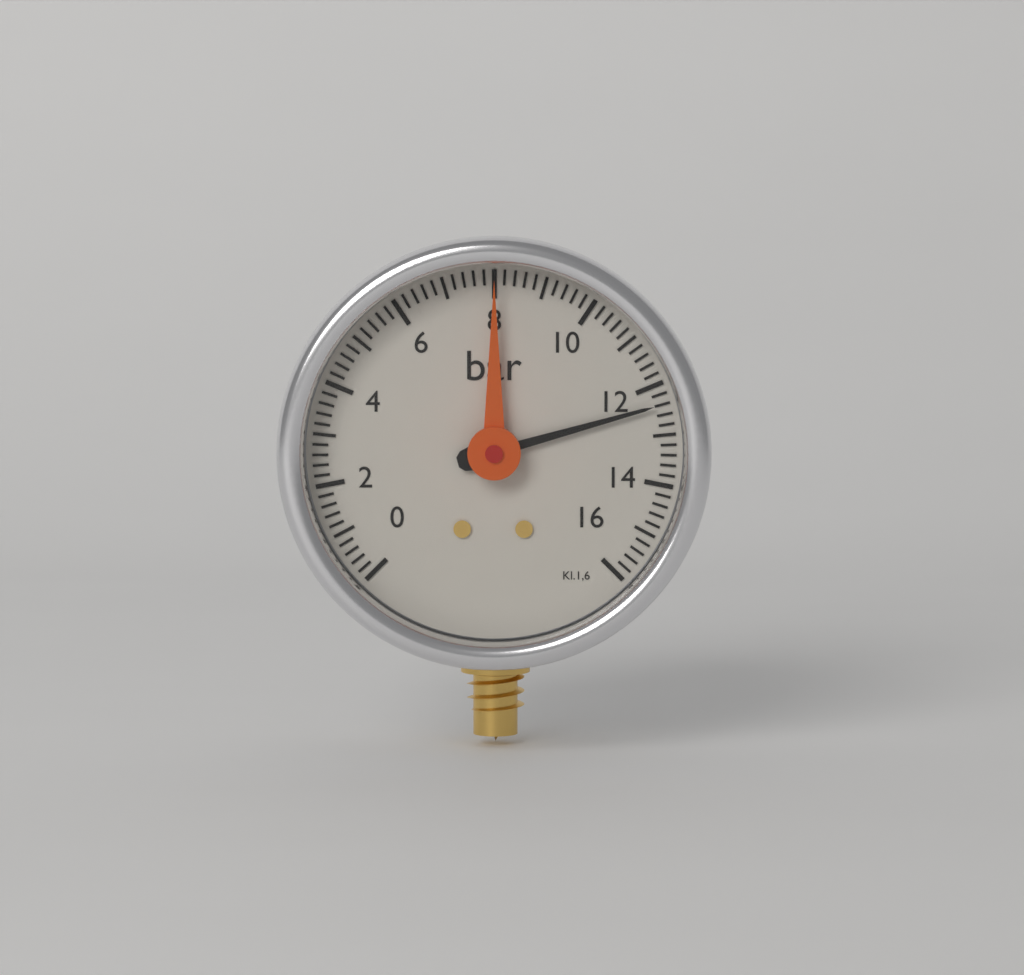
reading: 12.4 bar
